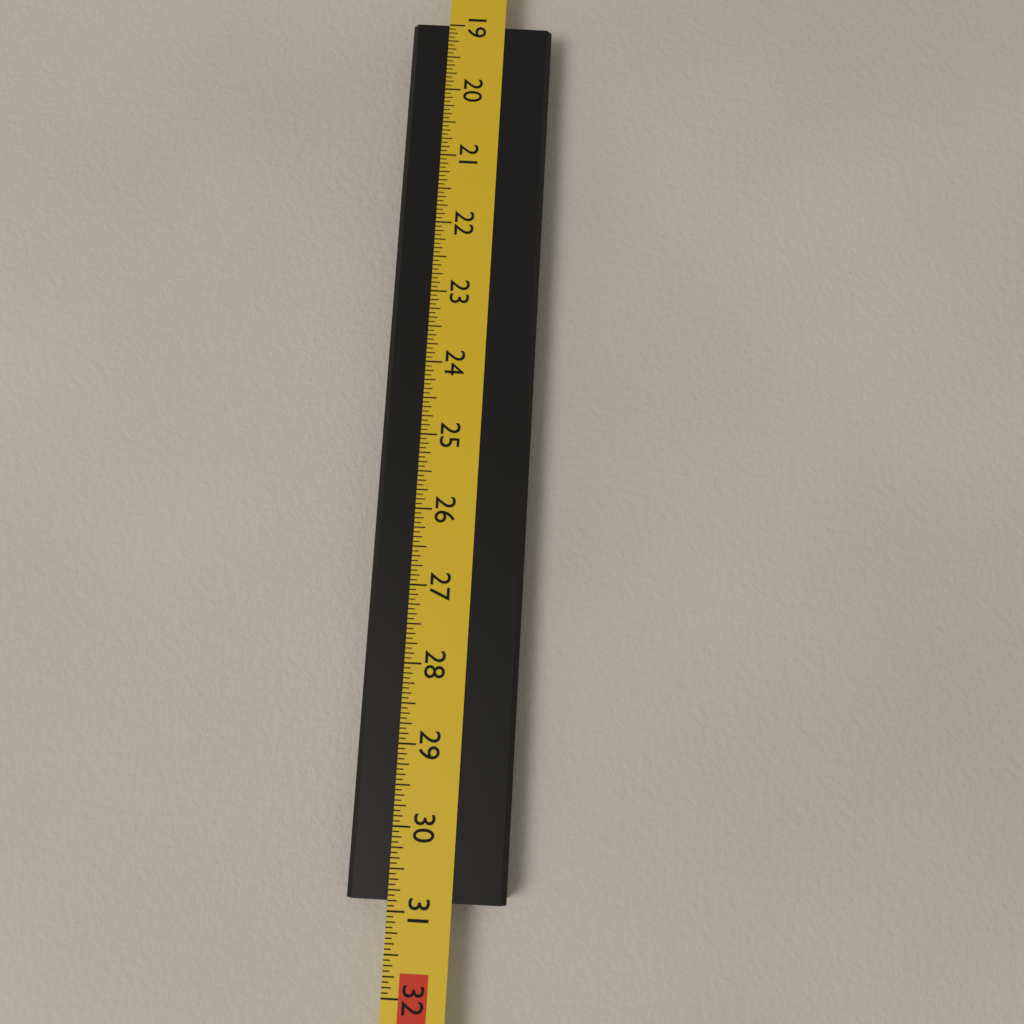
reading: 30.8750 in
